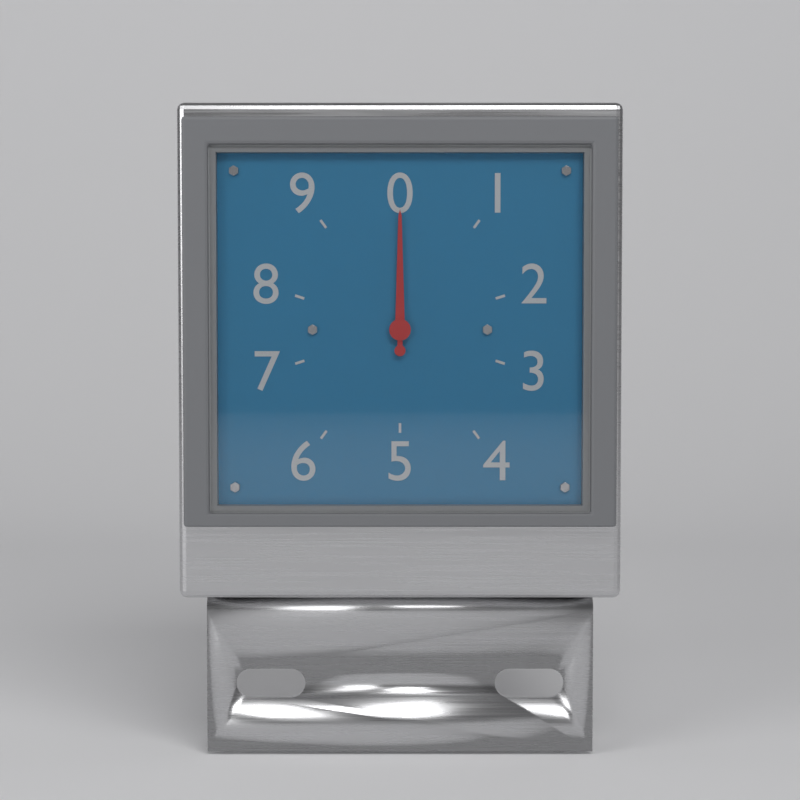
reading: 0 (no unit)
